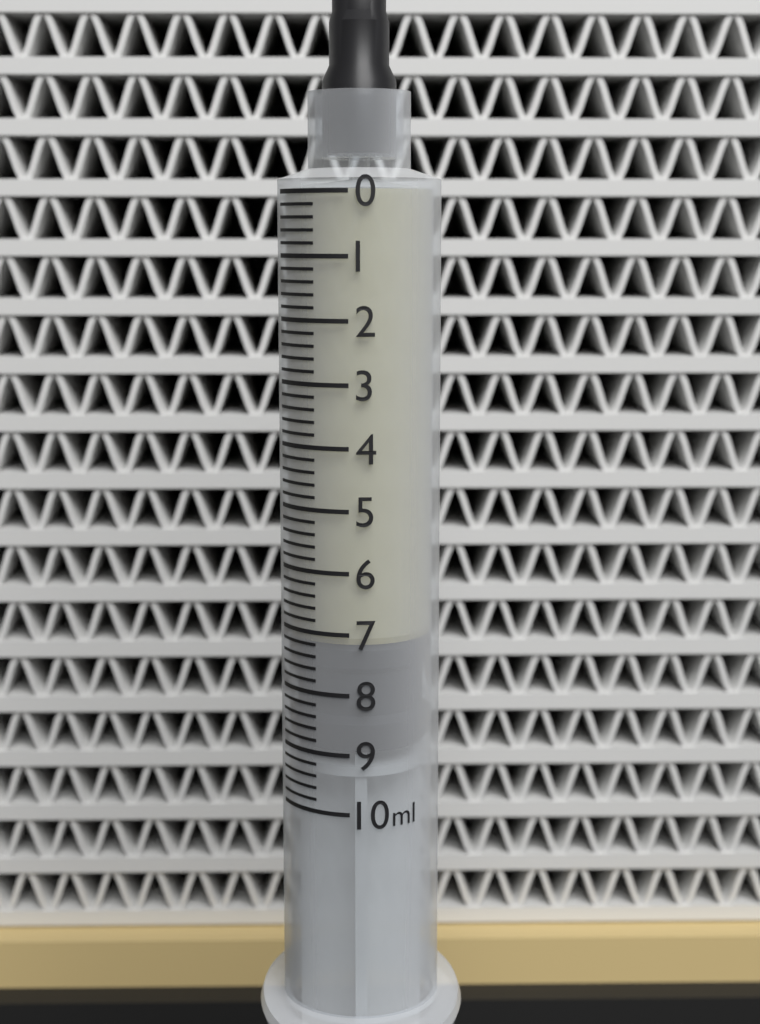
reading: 7.2 ml
